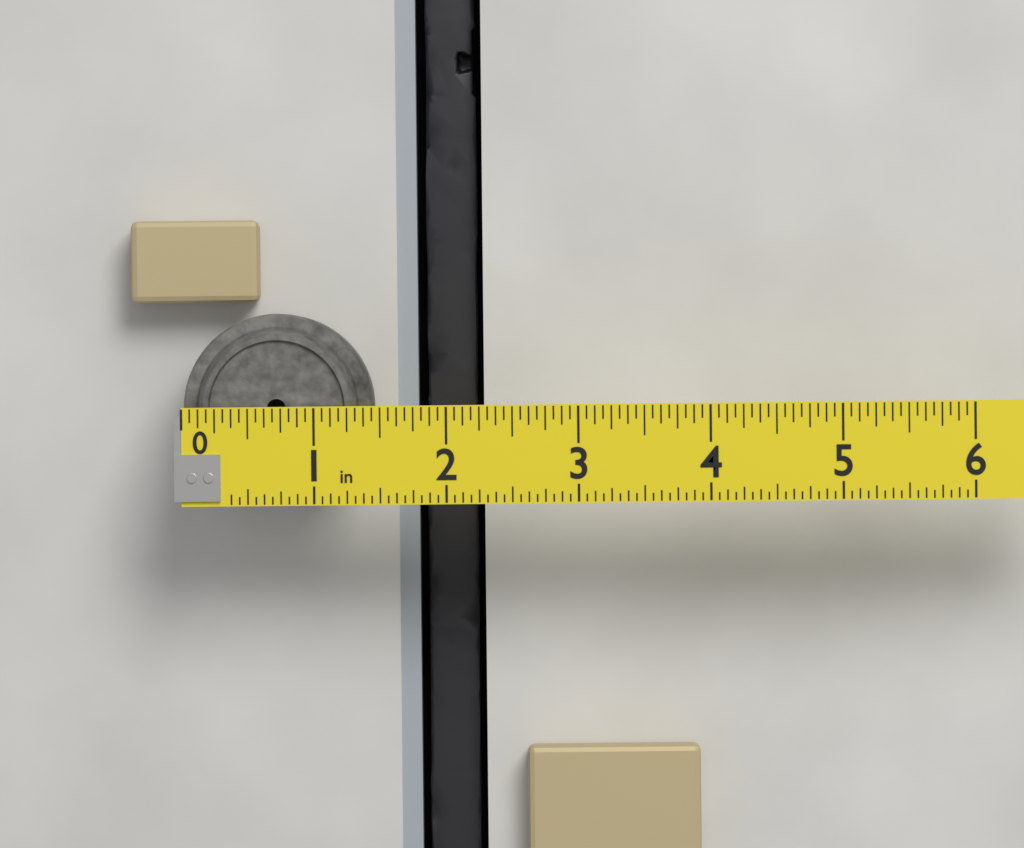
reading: 1.4375 in
